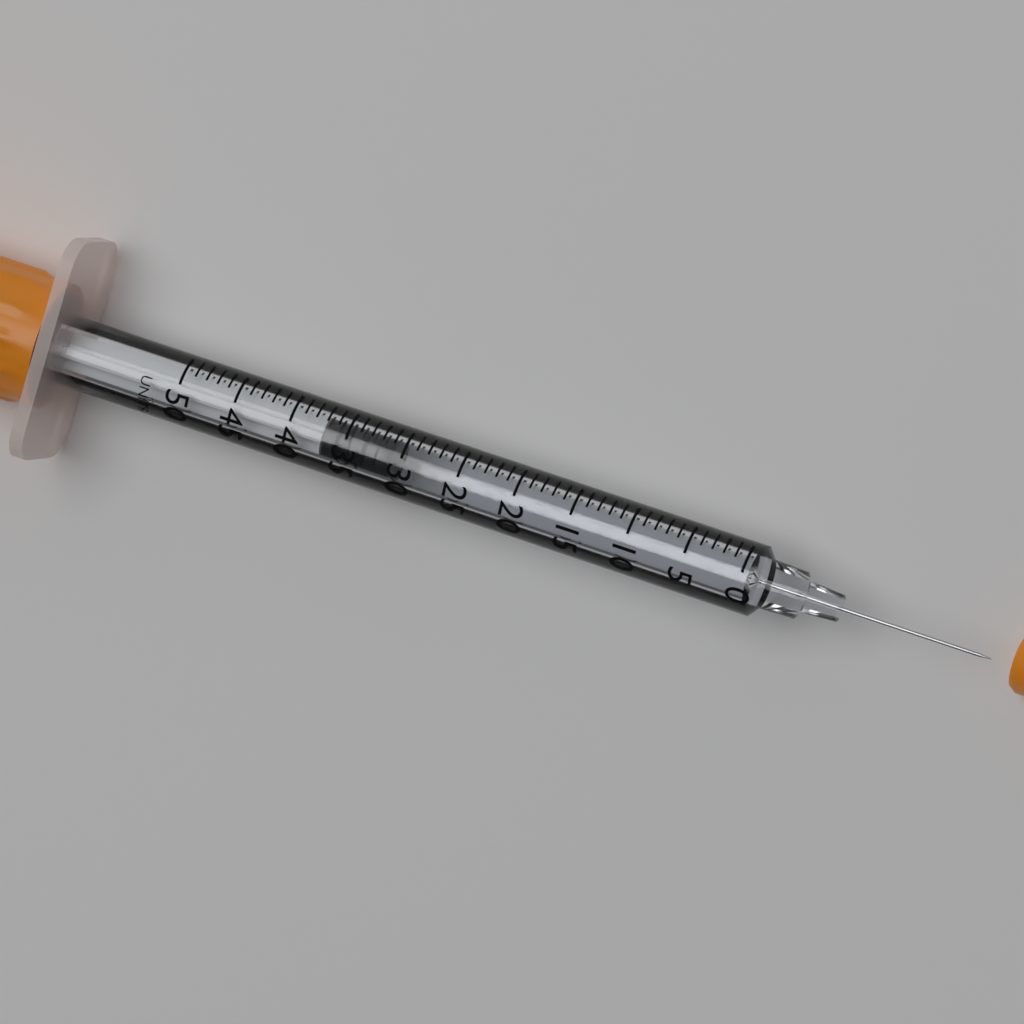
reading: 31 UNITS
